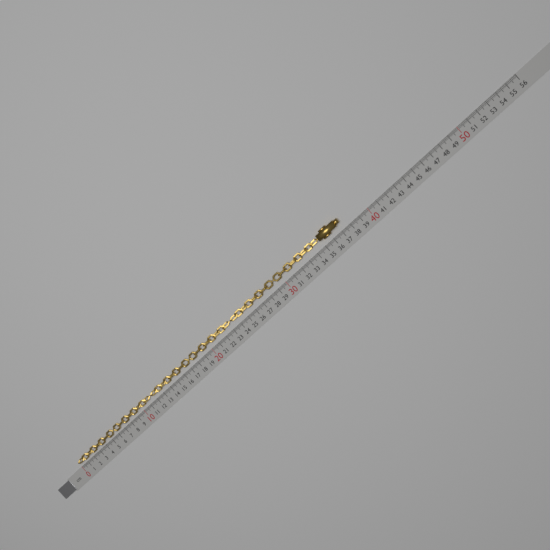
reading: 37.4 cm
